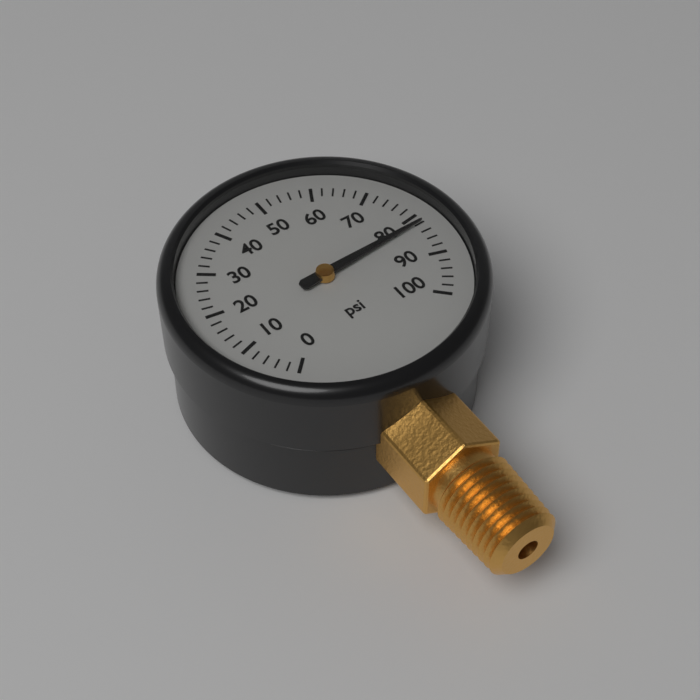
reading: 82 psi
